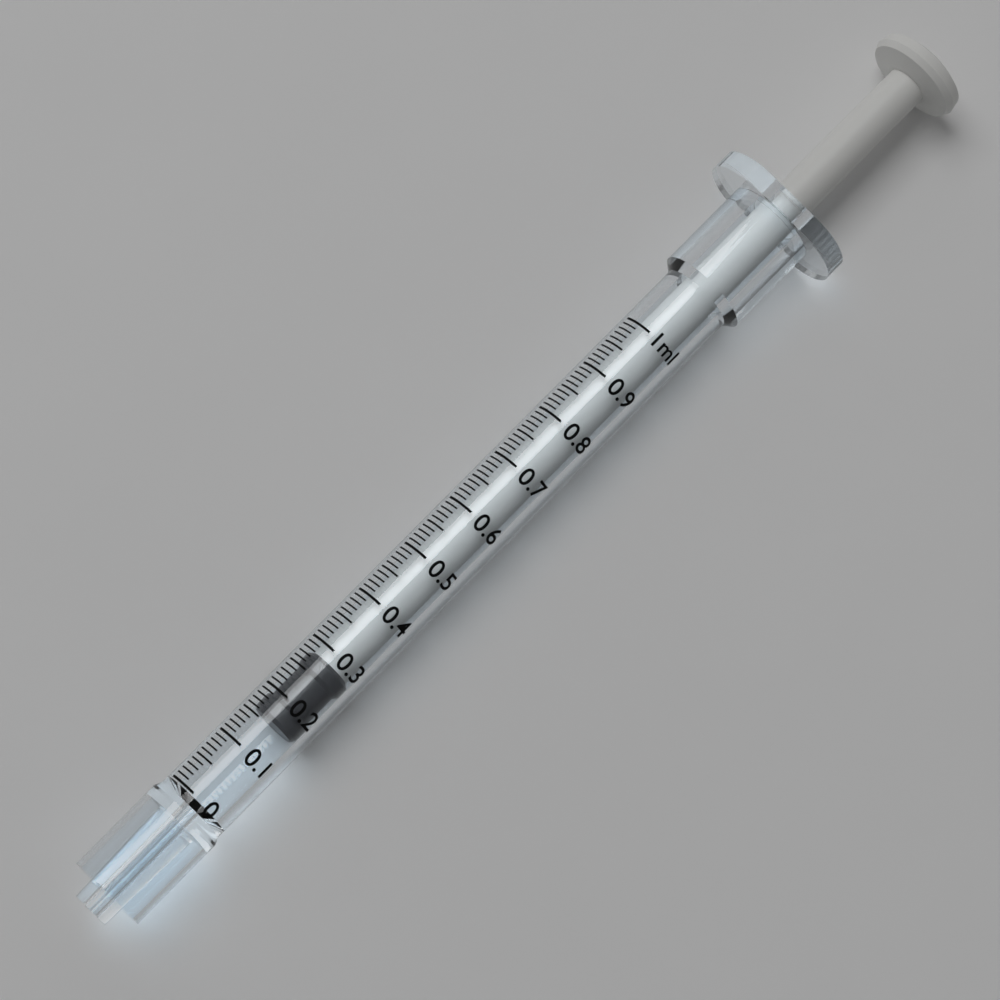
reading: 0.16 ml
